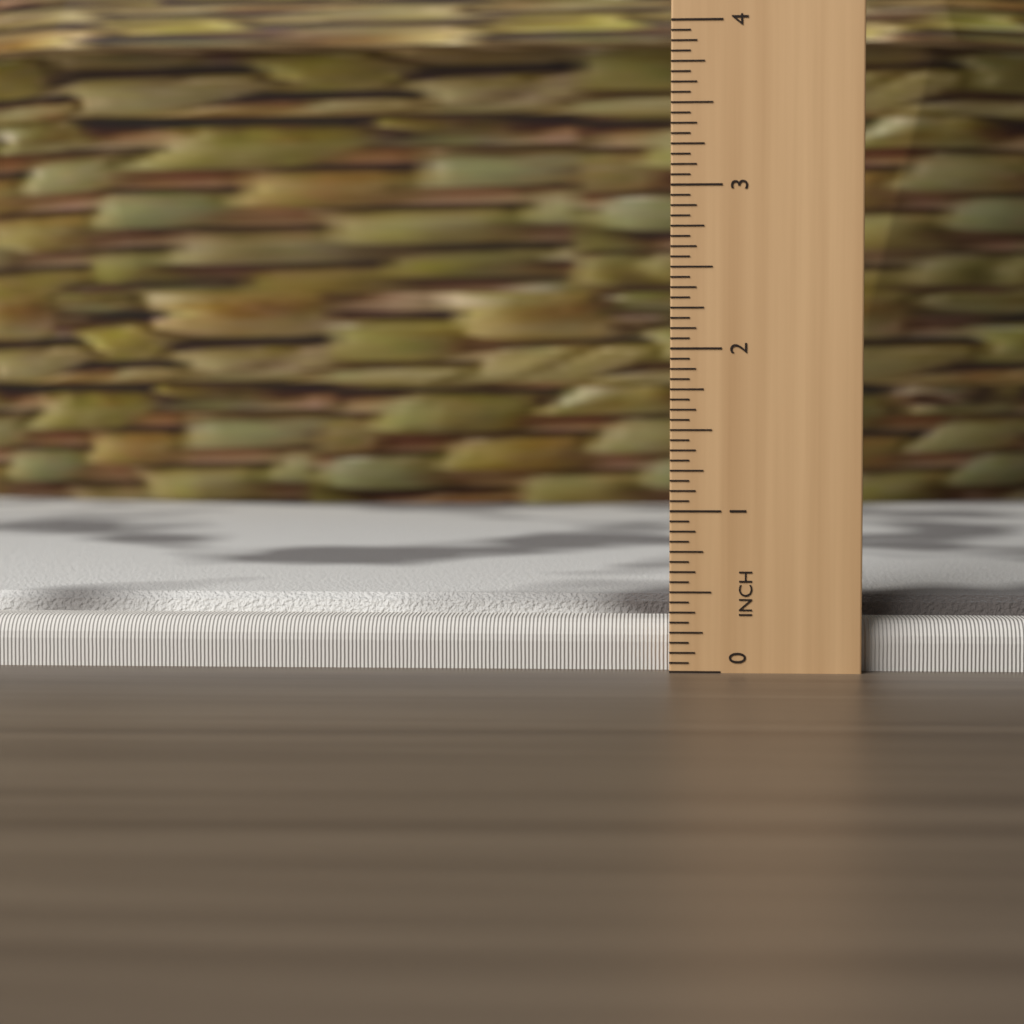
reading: 0.4375 in
